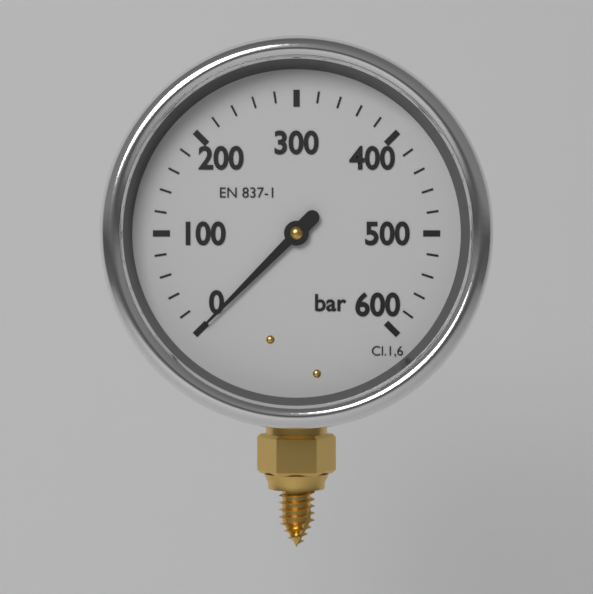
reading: 0 bar
